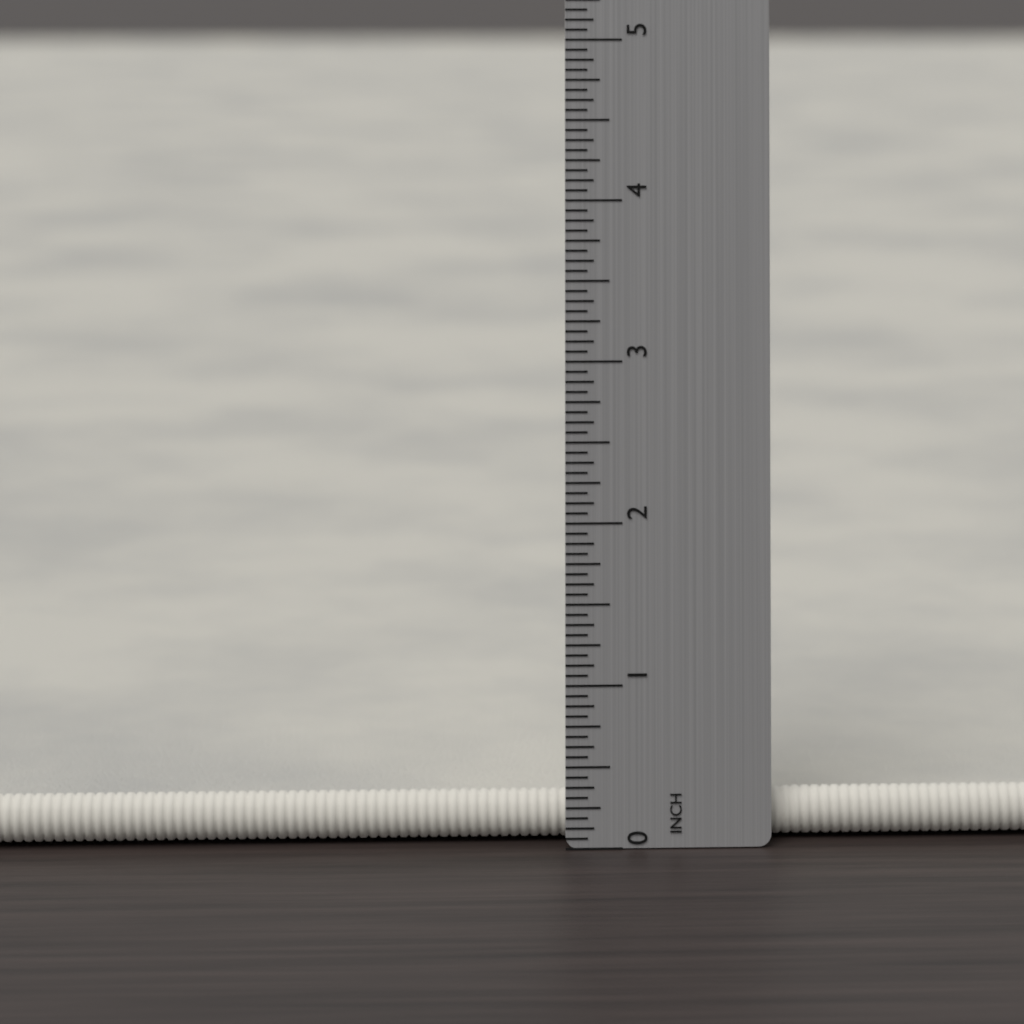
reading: 0.1875 in
